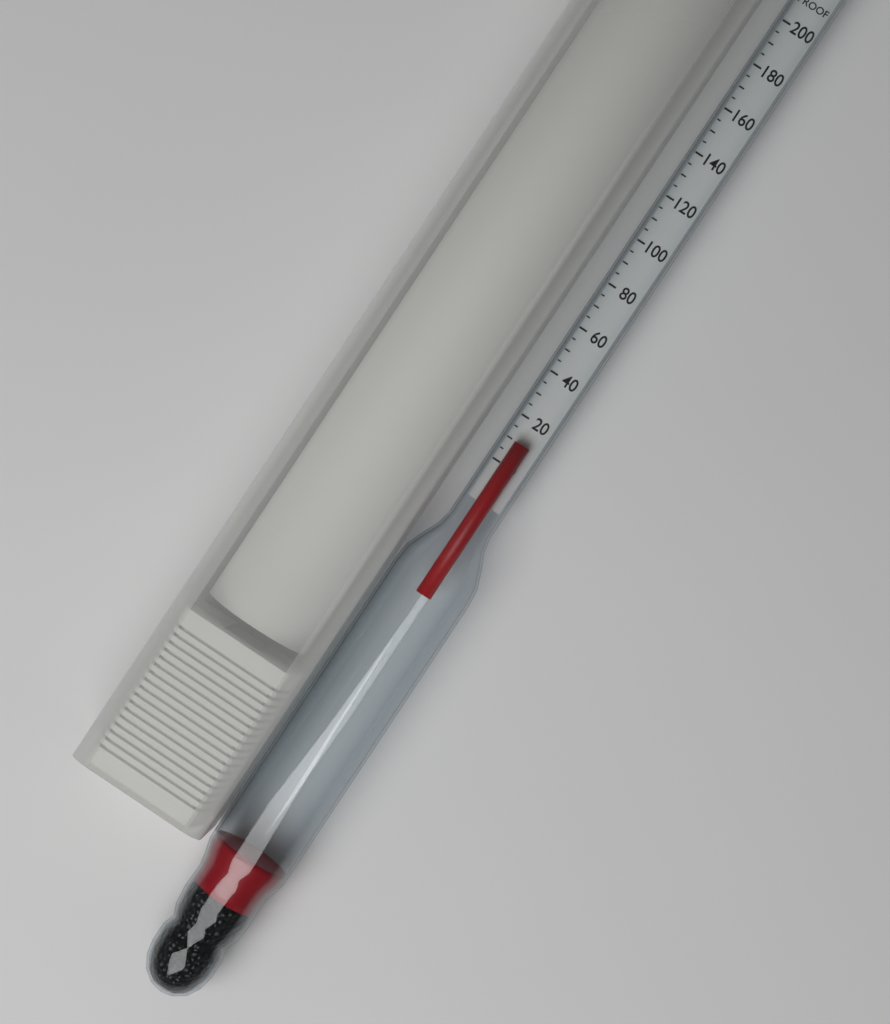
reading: 10 proof
